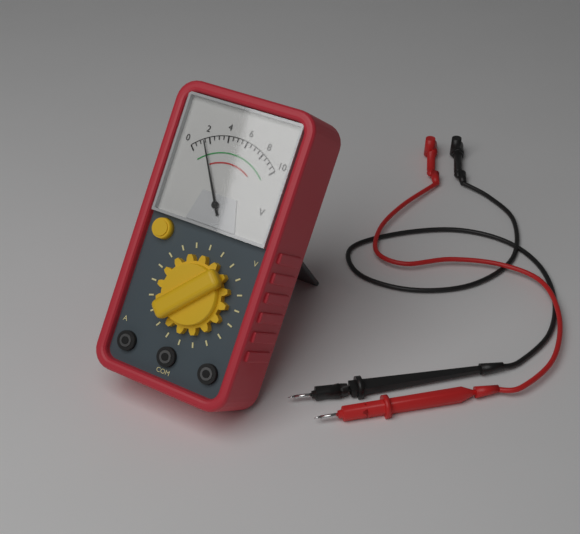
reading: 1.5 V
